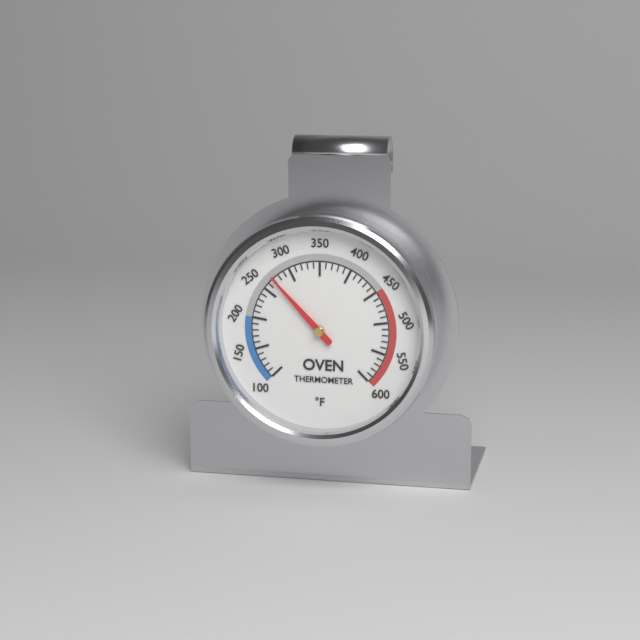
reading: 270 °F
